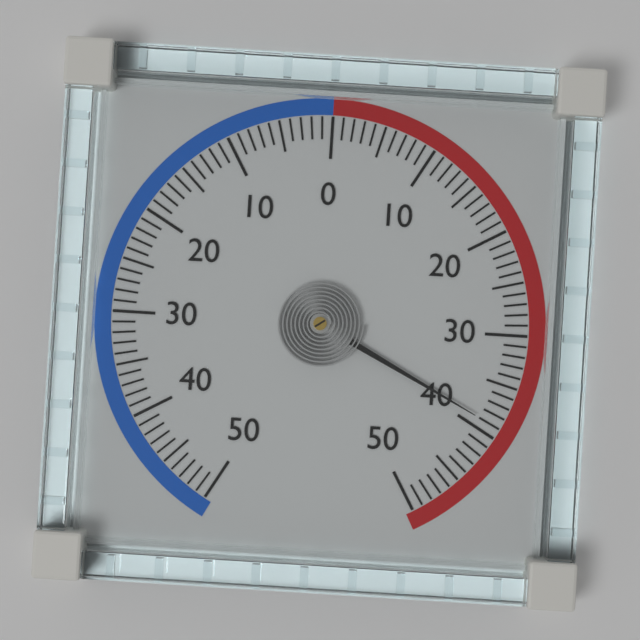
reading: 39 (no unit)
